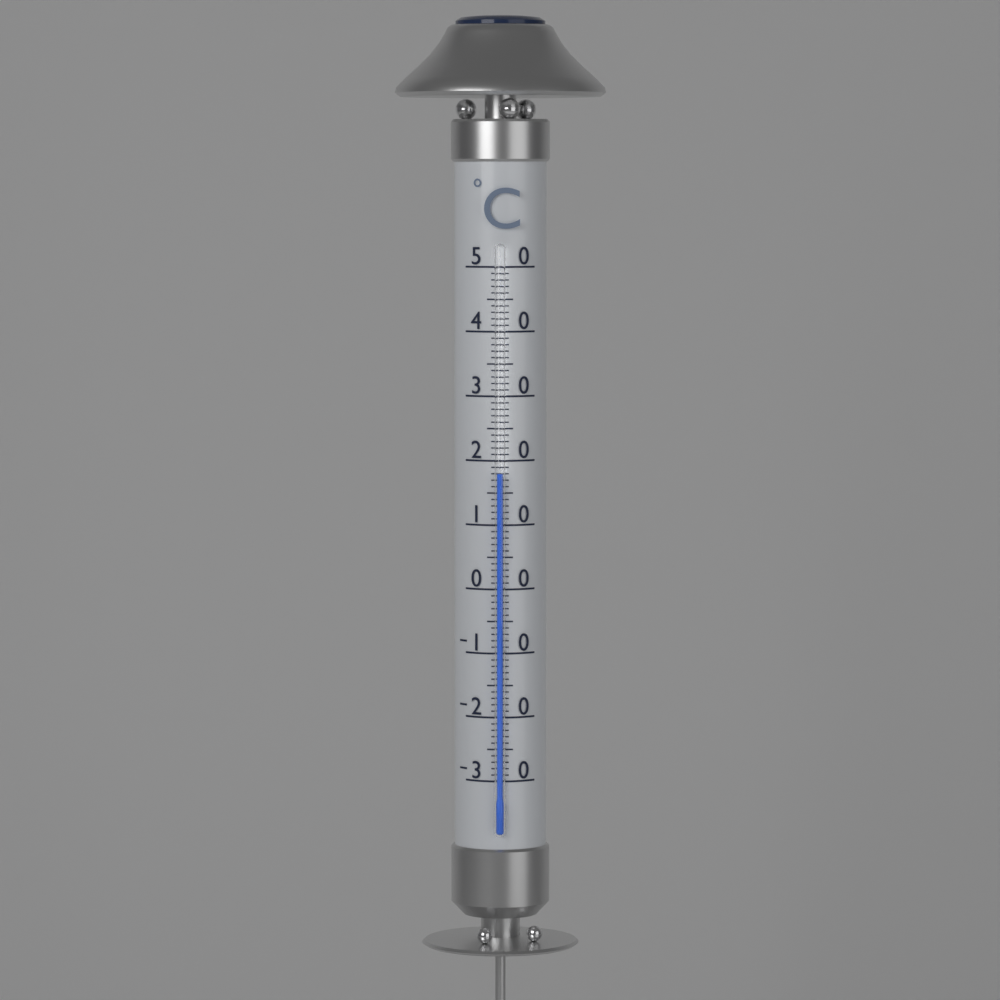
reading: 18 °C
